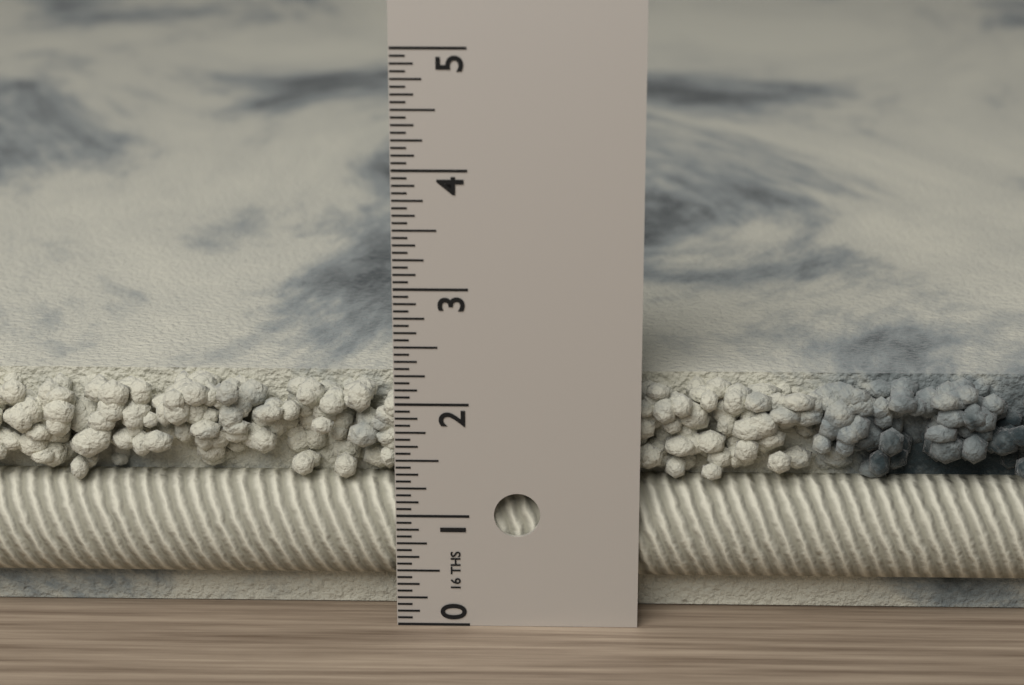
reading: 2.1250 in
